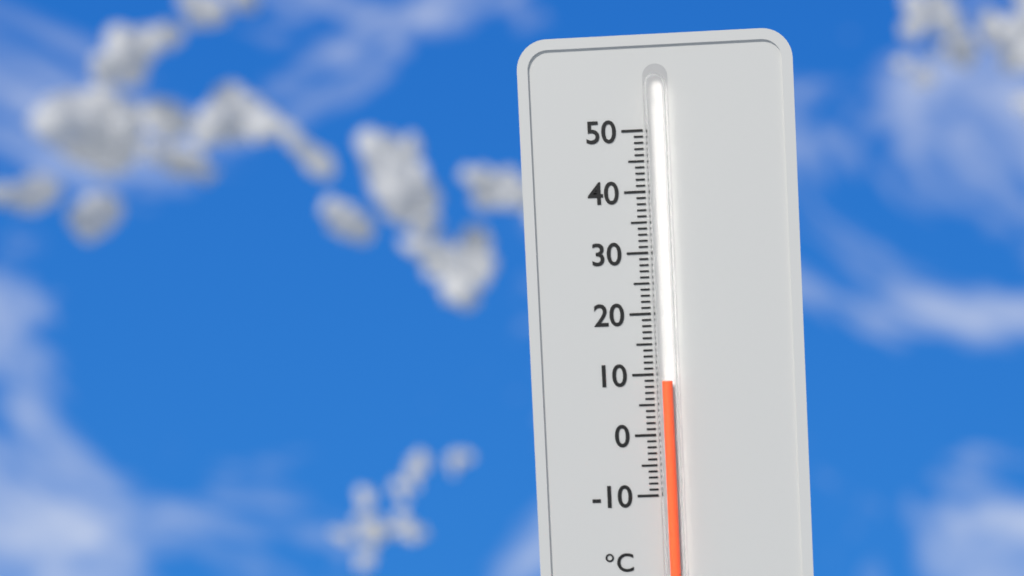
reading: 9 °C
